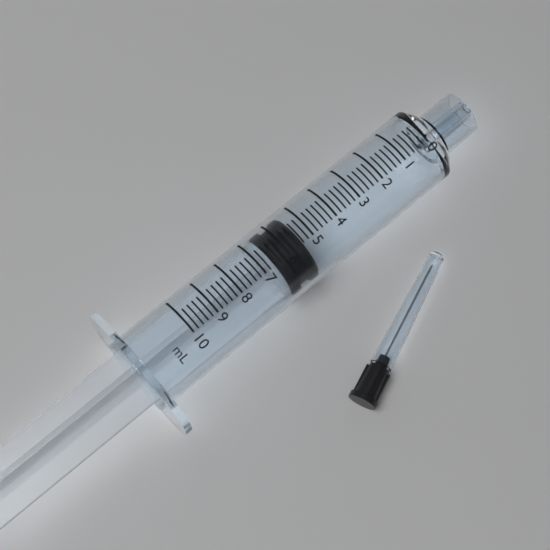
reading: 5.4 ml
